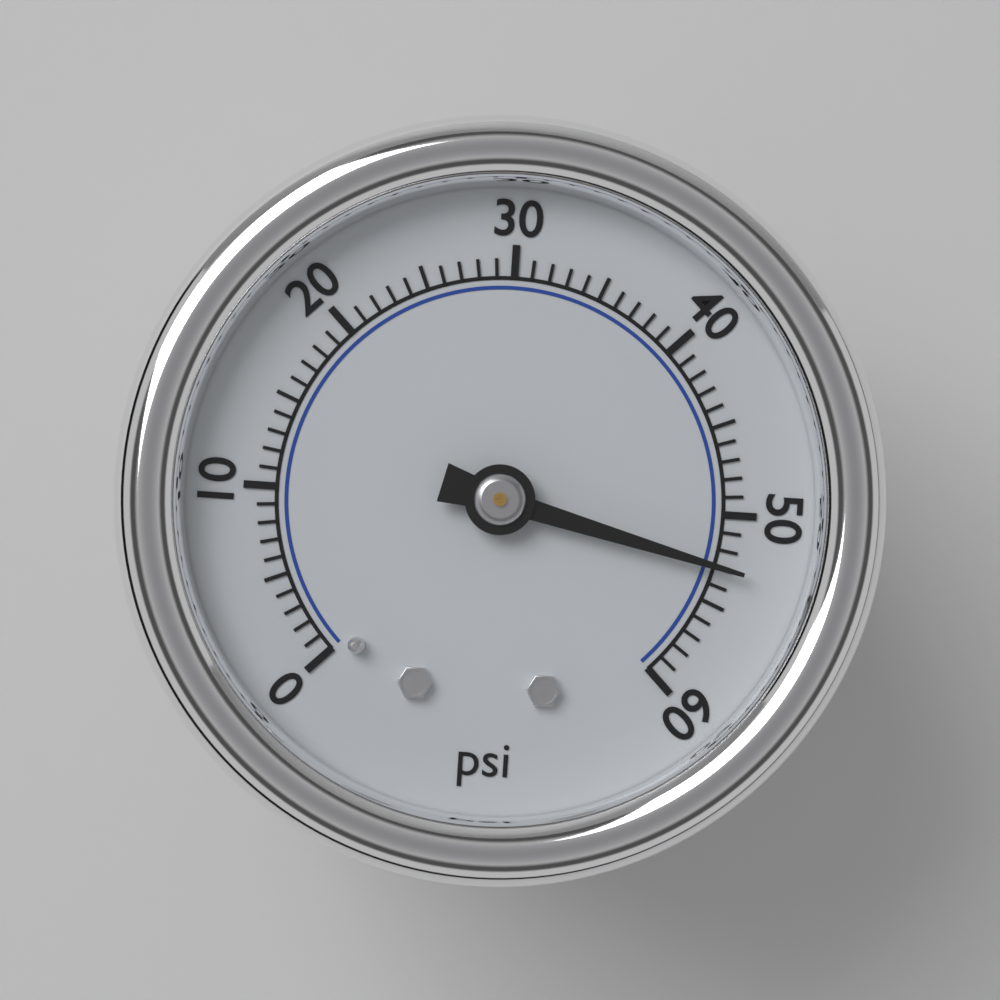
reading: 53 psi
